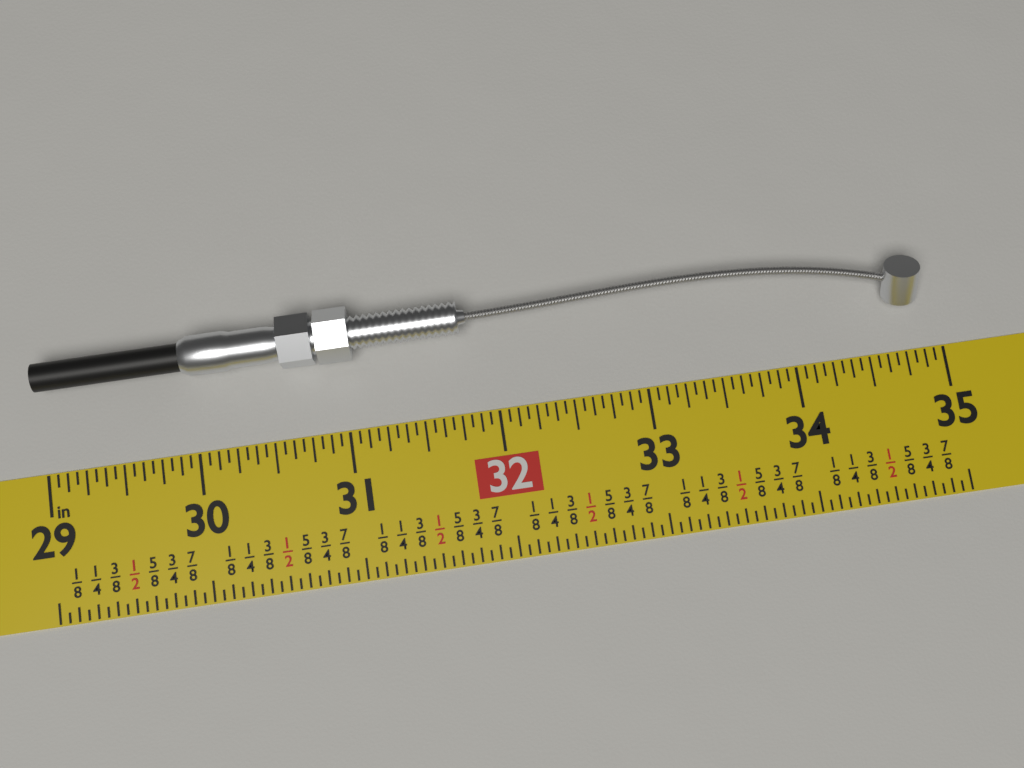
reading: 34.8750 in
